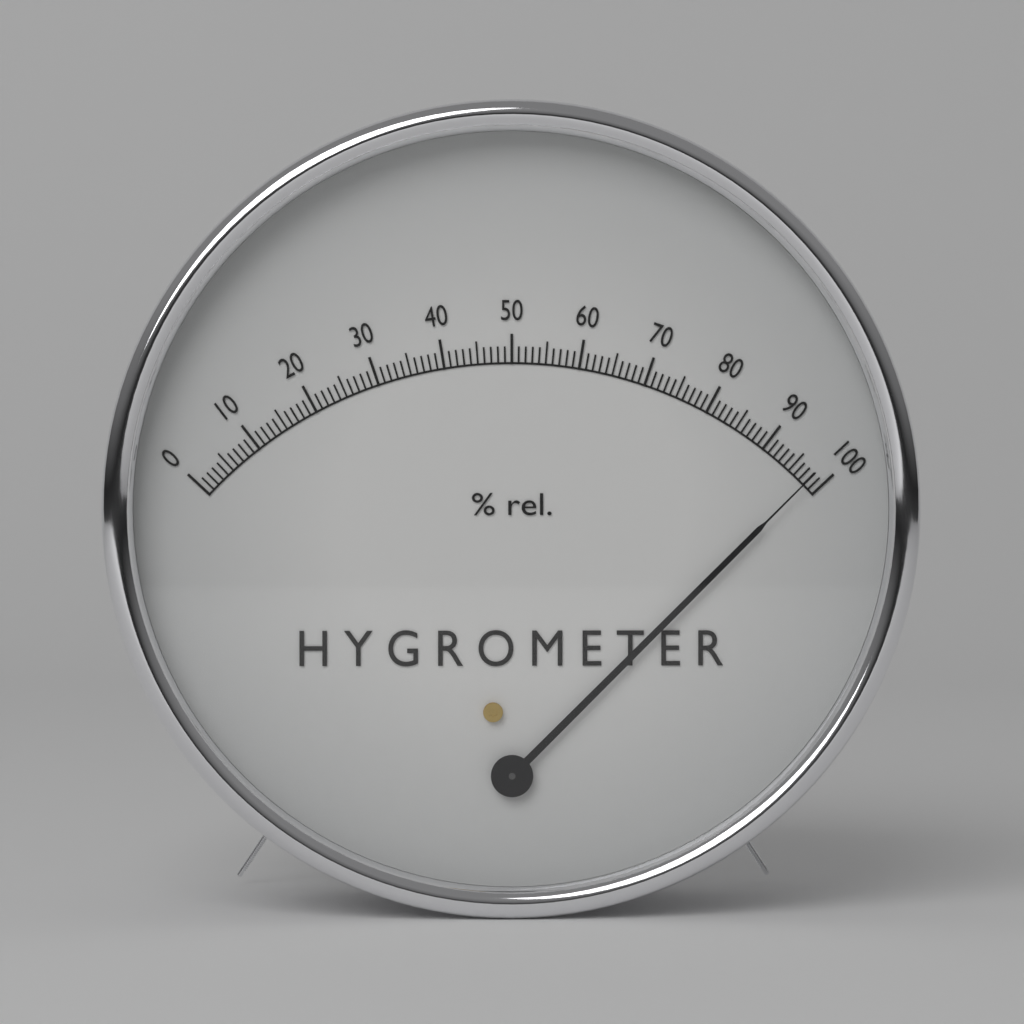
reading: 98 %
